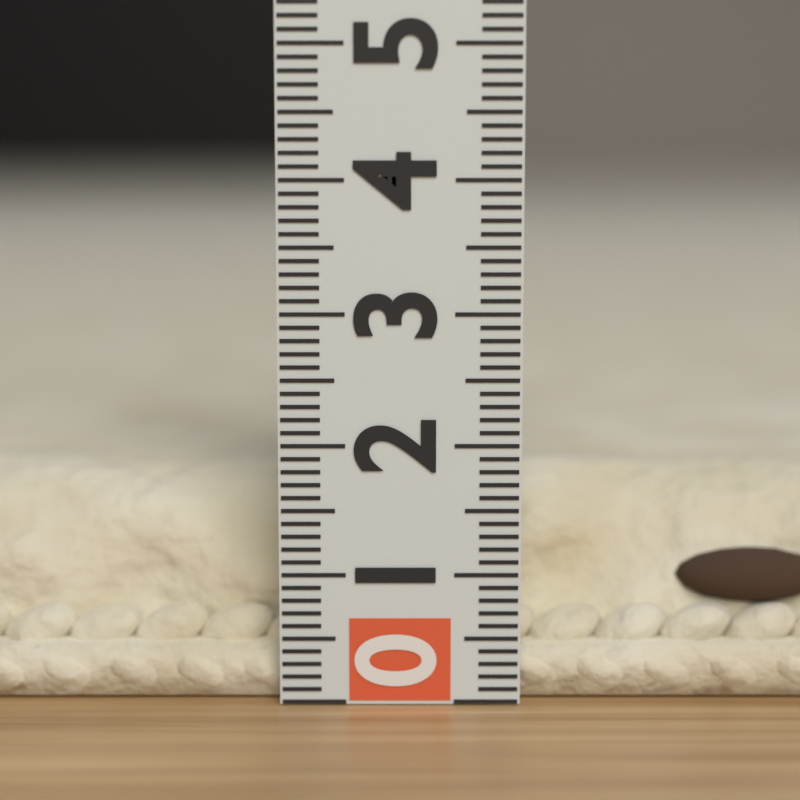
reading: 1.7 (no unit)
